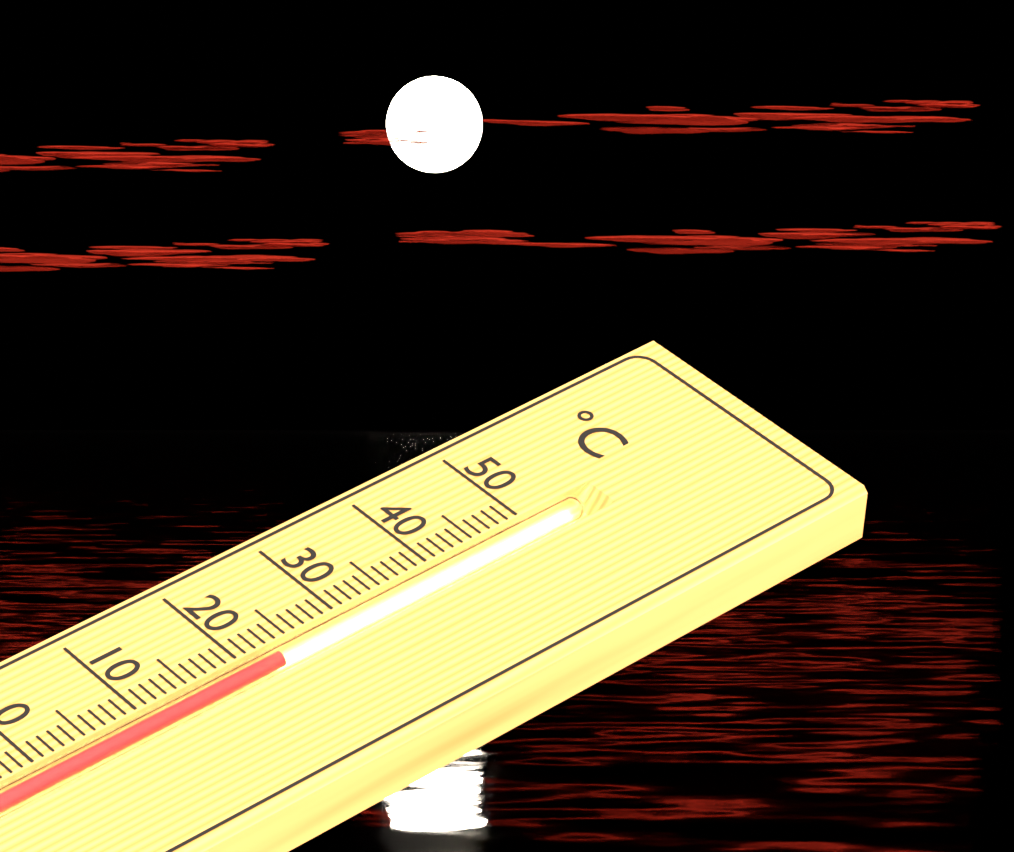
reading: 23 °C
